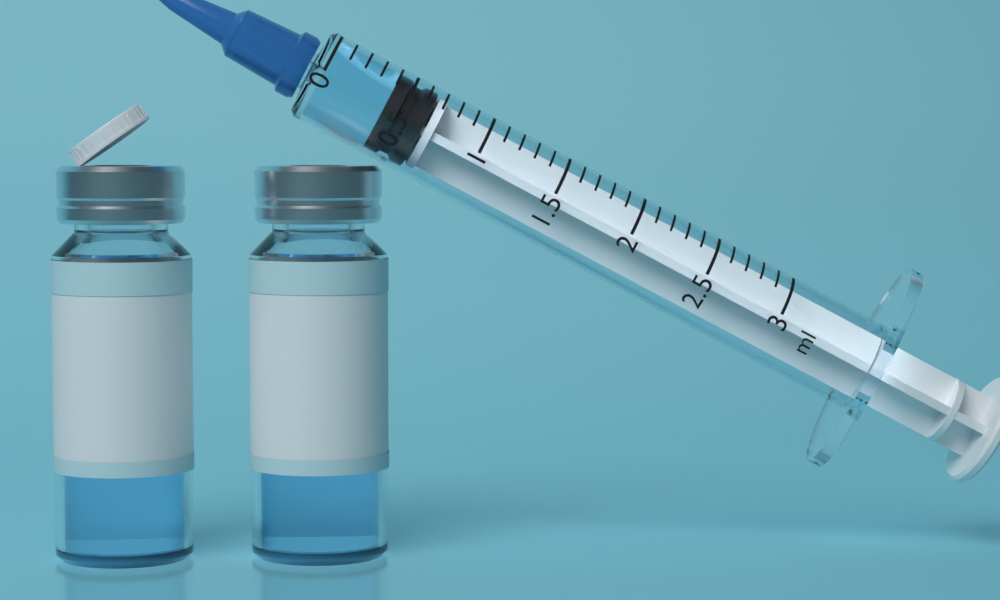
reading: 0.4 ml
